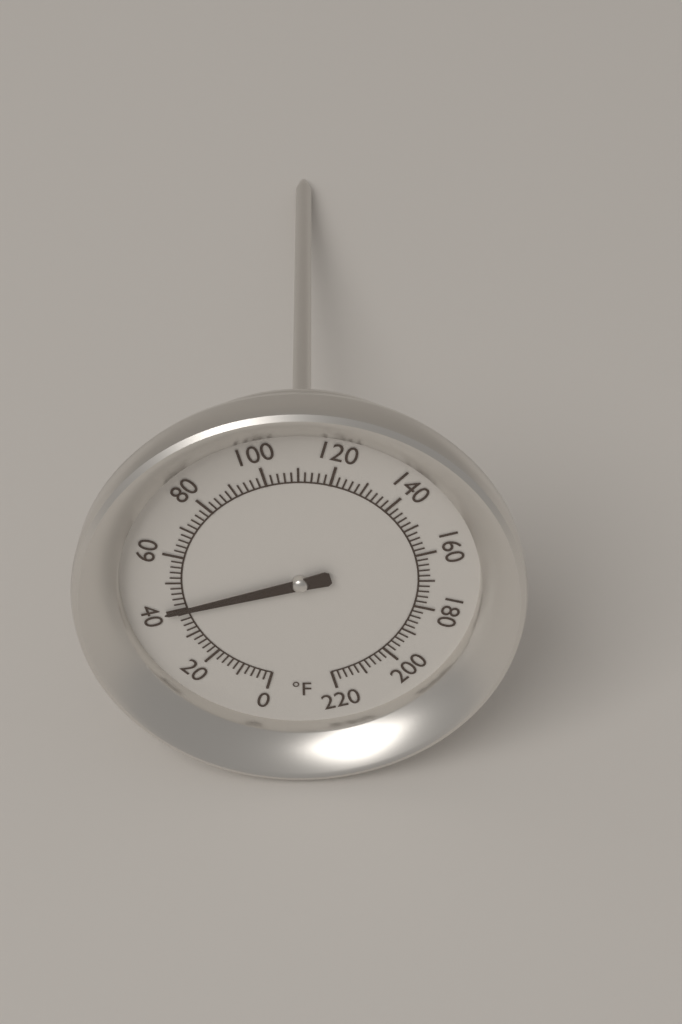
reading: 40 °F
